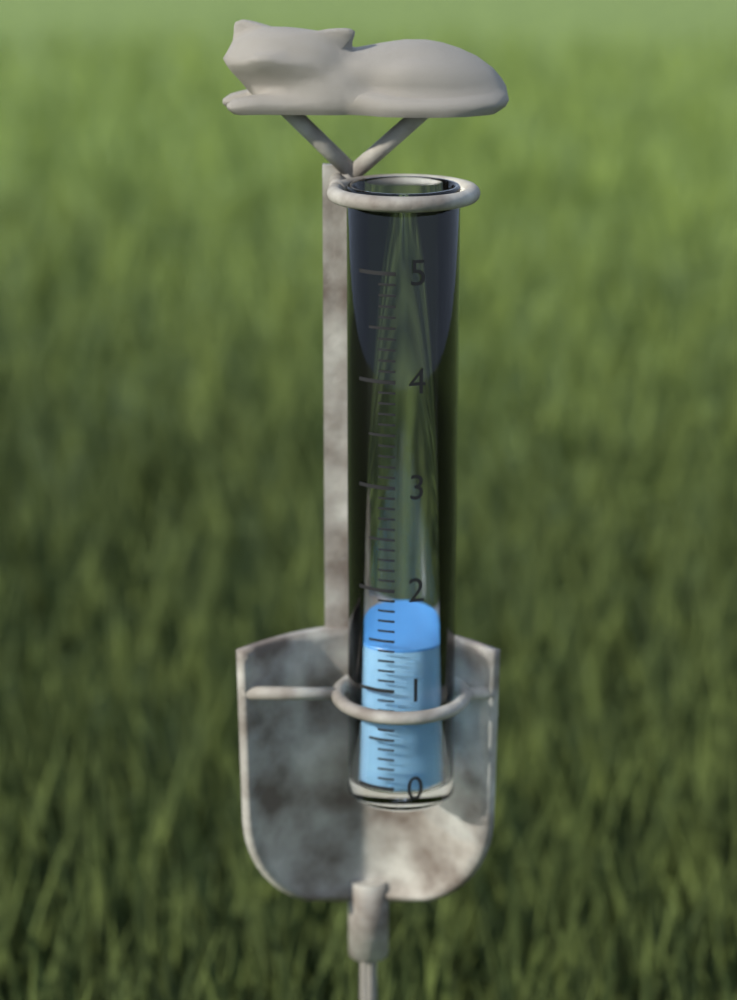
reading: 1.4 (no unit)
